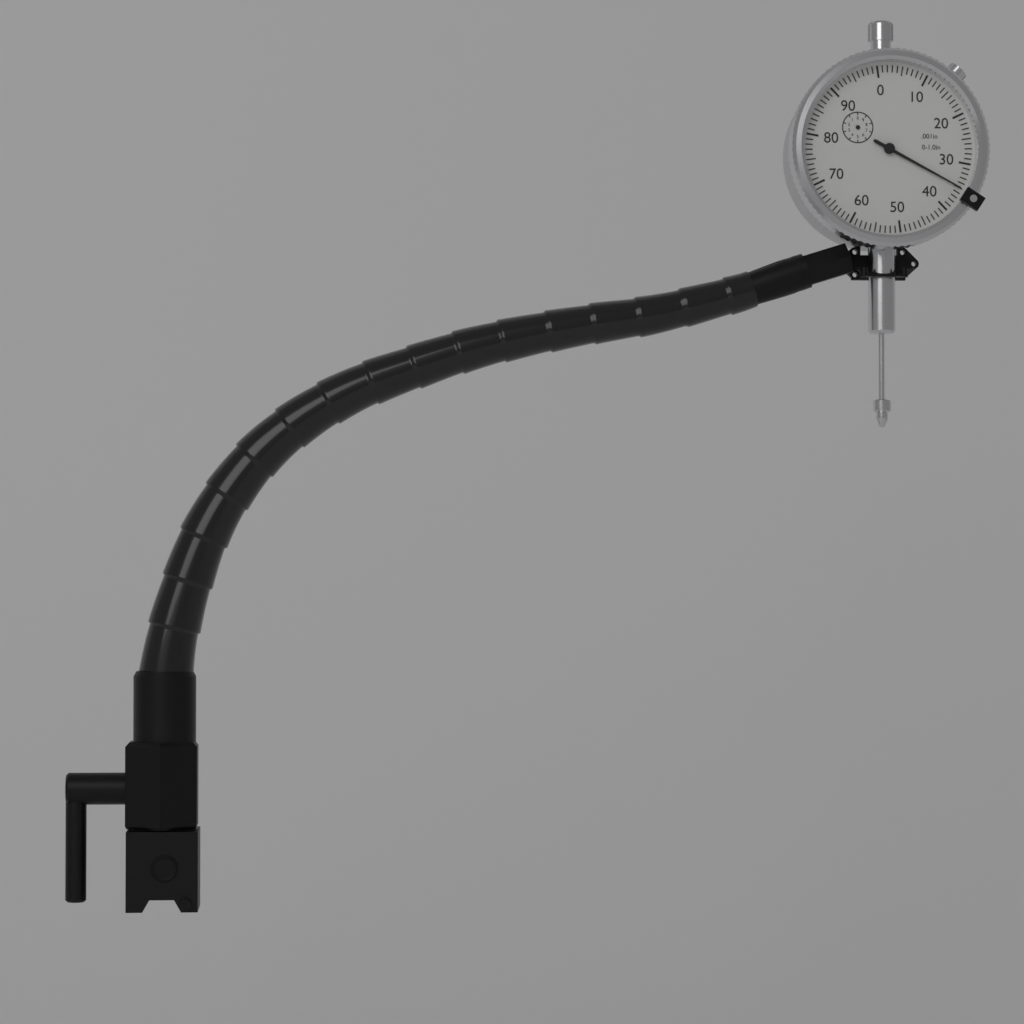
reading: 0.035 in
